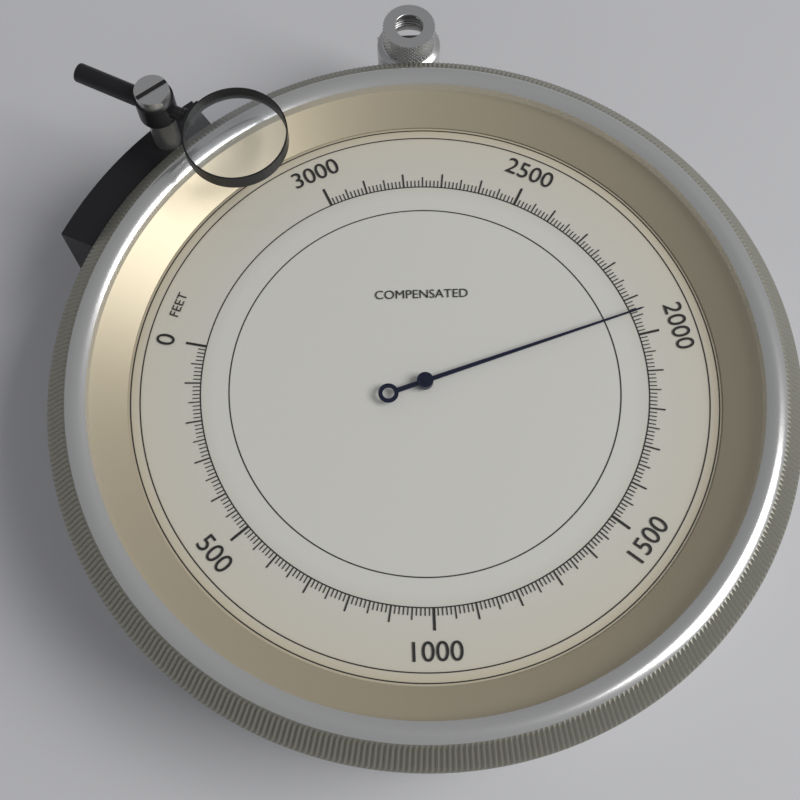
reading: 2060 feet
